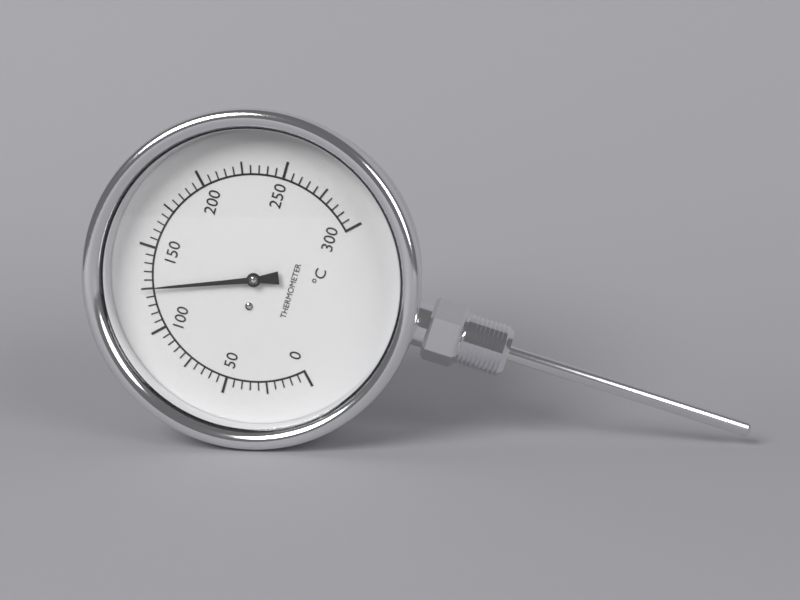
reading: 125 °C
